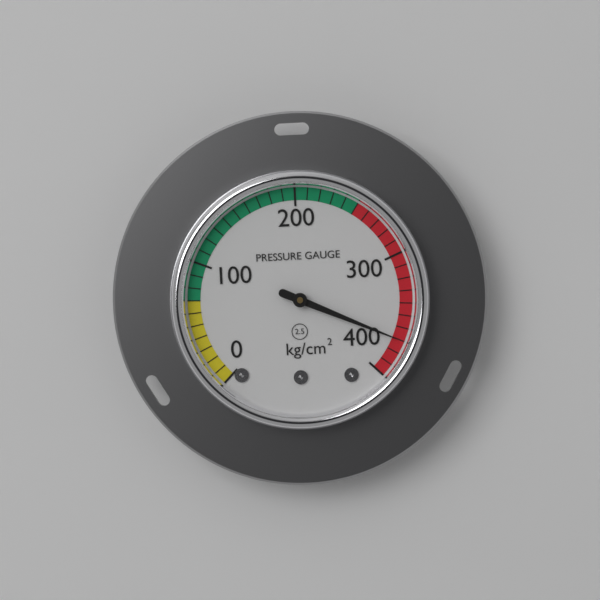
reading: 370 kg/cm²
